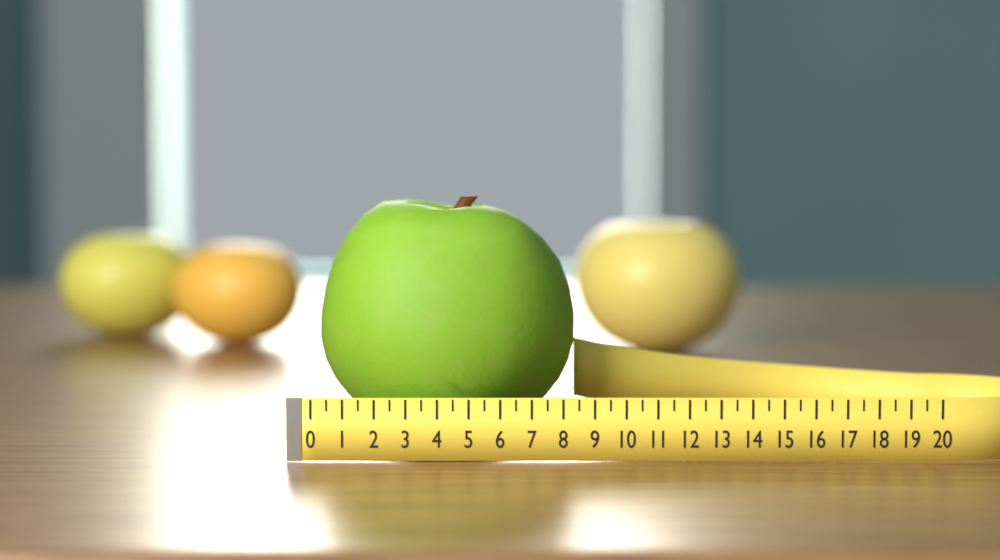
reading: 8.5 (no unit)
